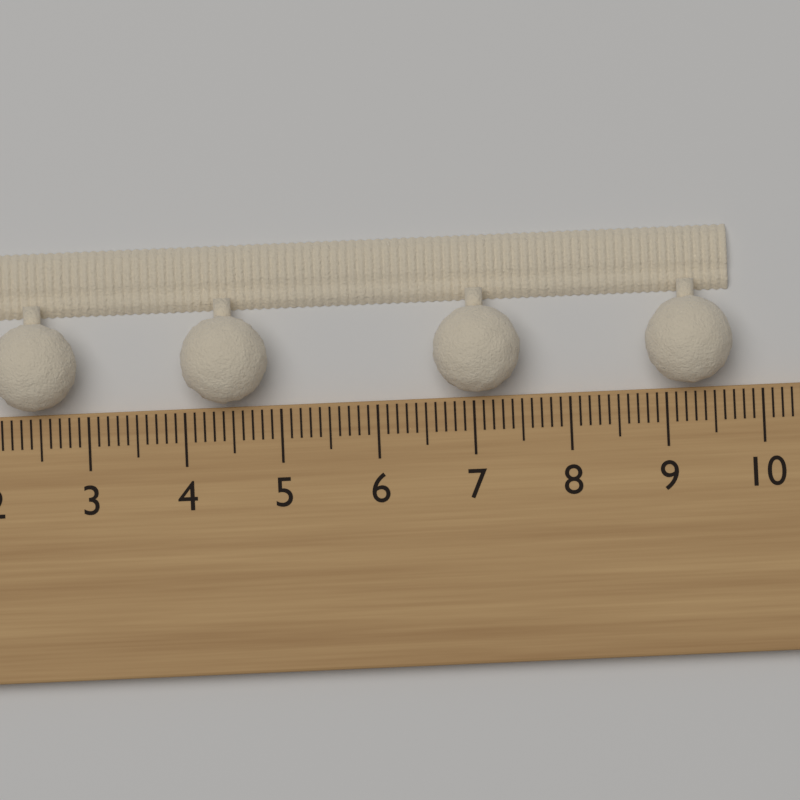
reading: 9.7 cm
